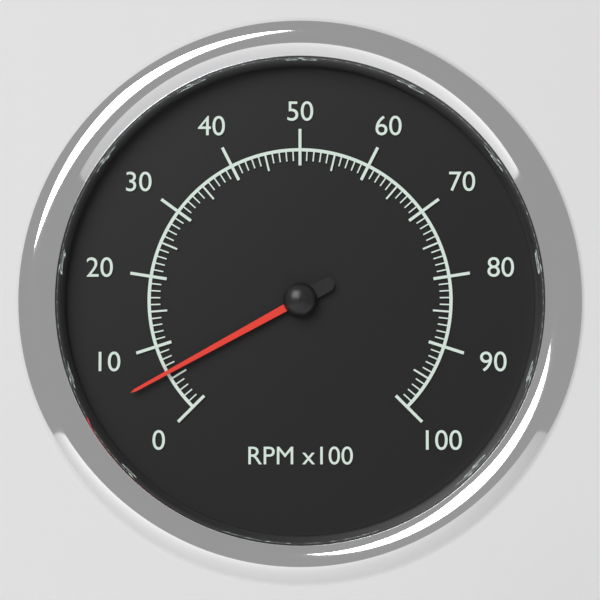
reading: 6 RPM x100
